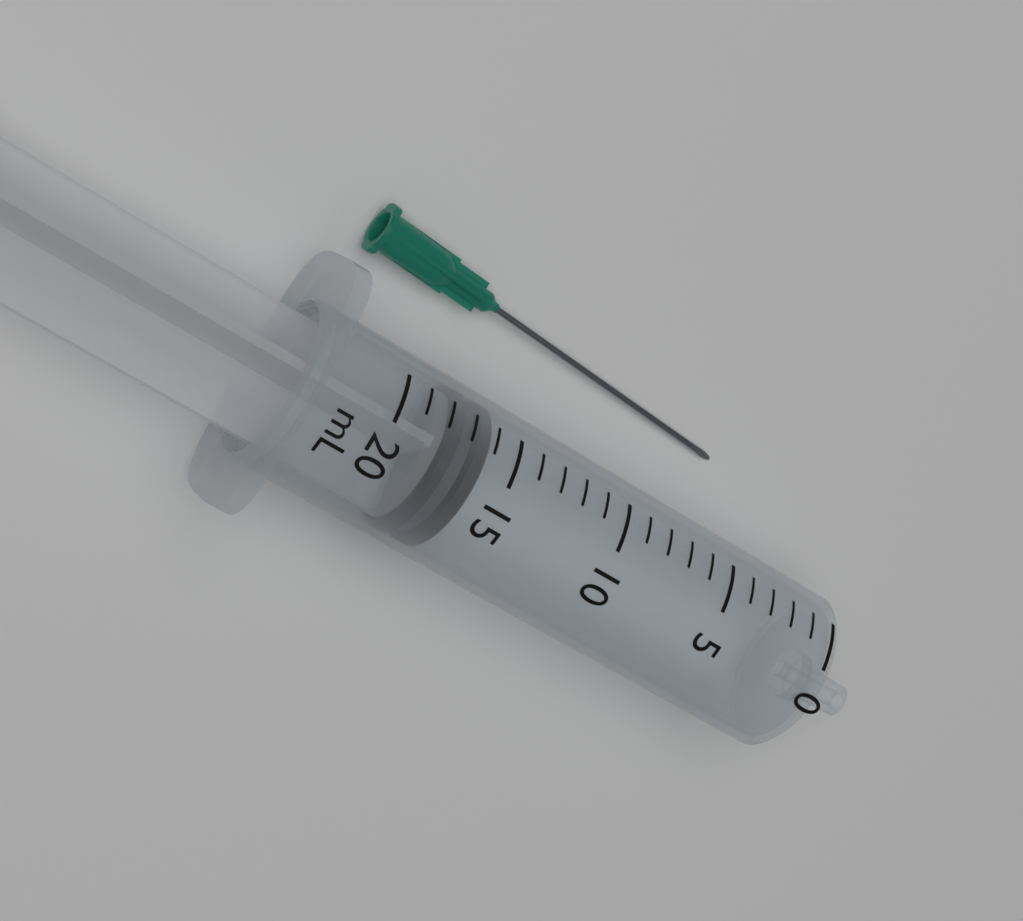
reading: 16 mL
